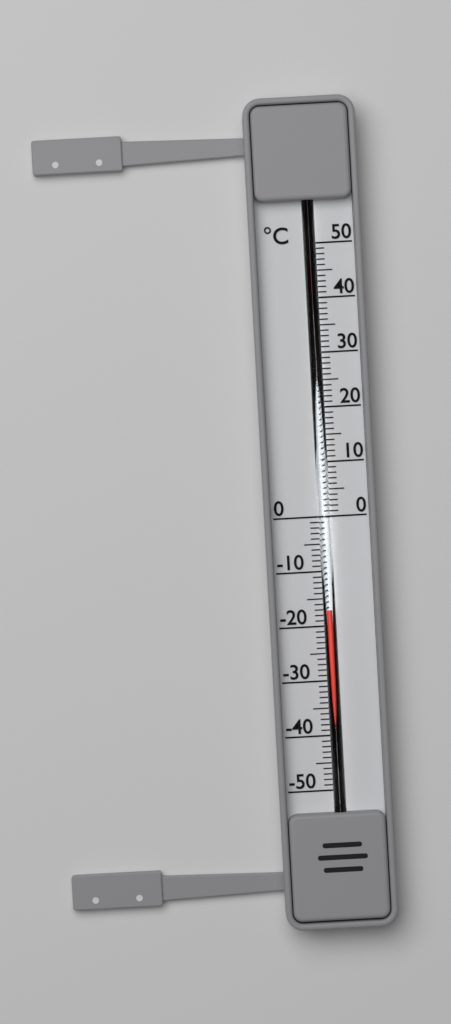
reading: -17 °C
